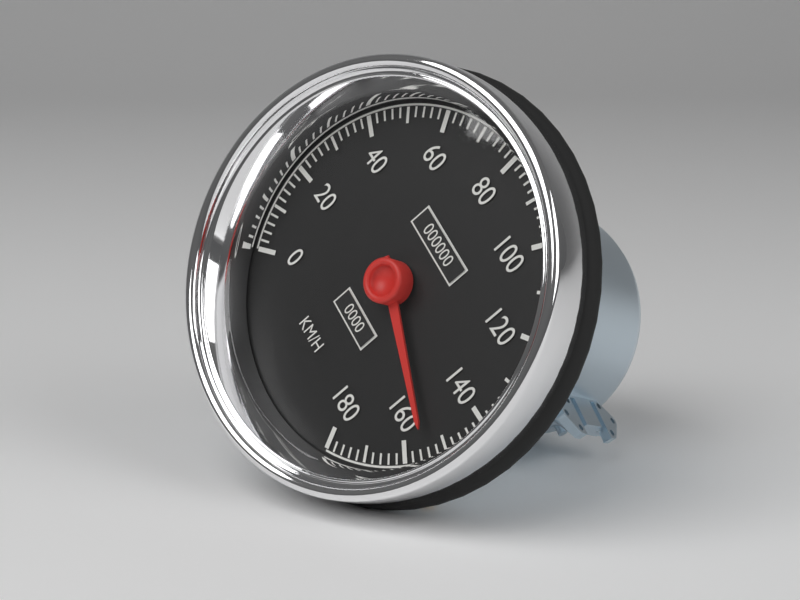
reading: 154 km/h
